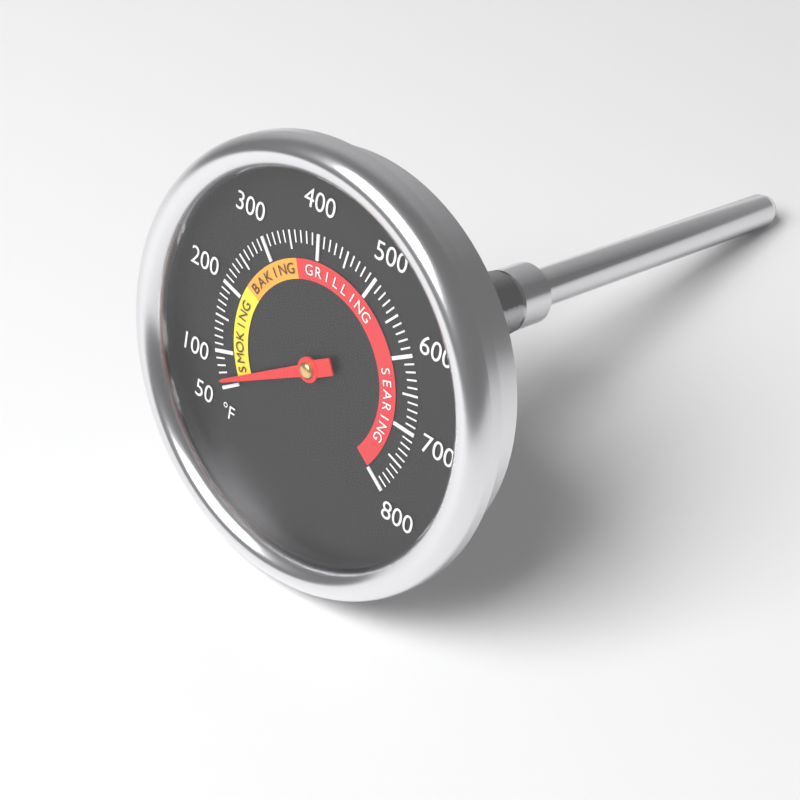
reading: 60 °F
